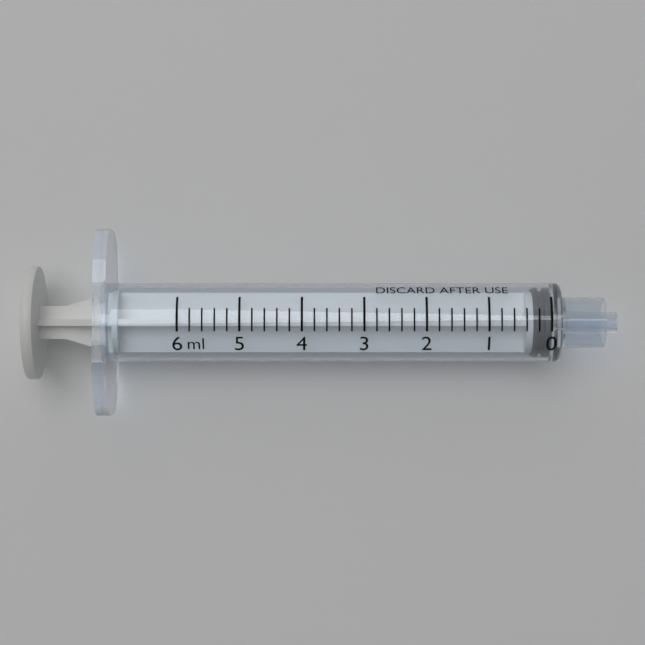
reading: 0.0 ml
